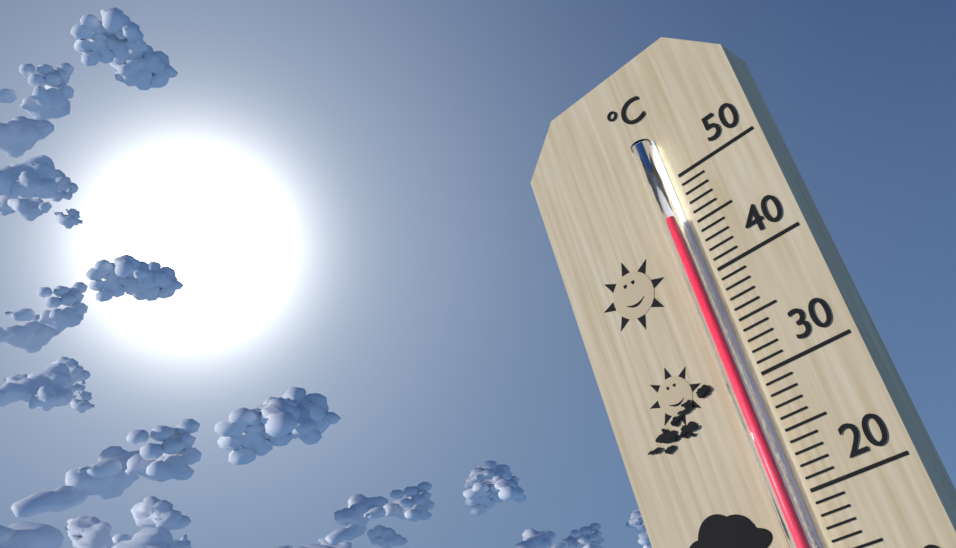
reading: 46 °C
